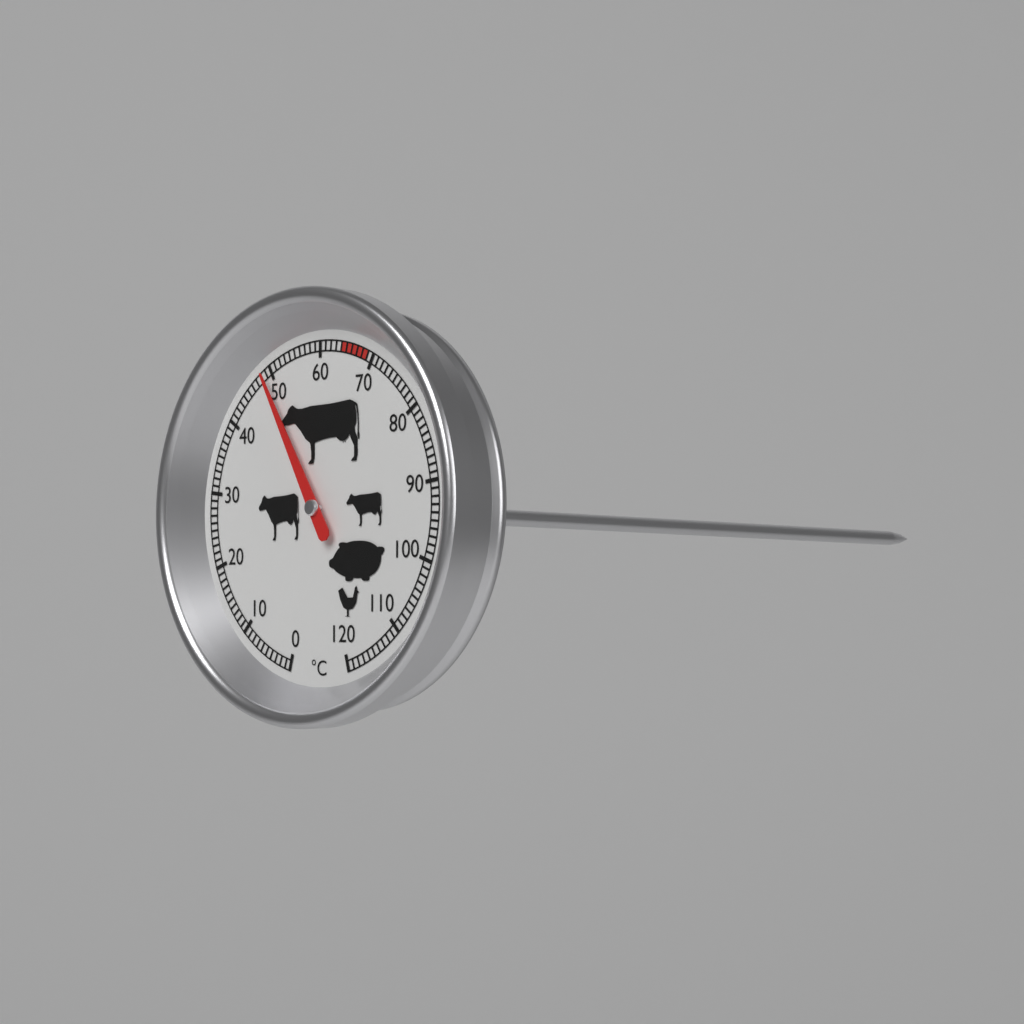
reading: 49 °C
